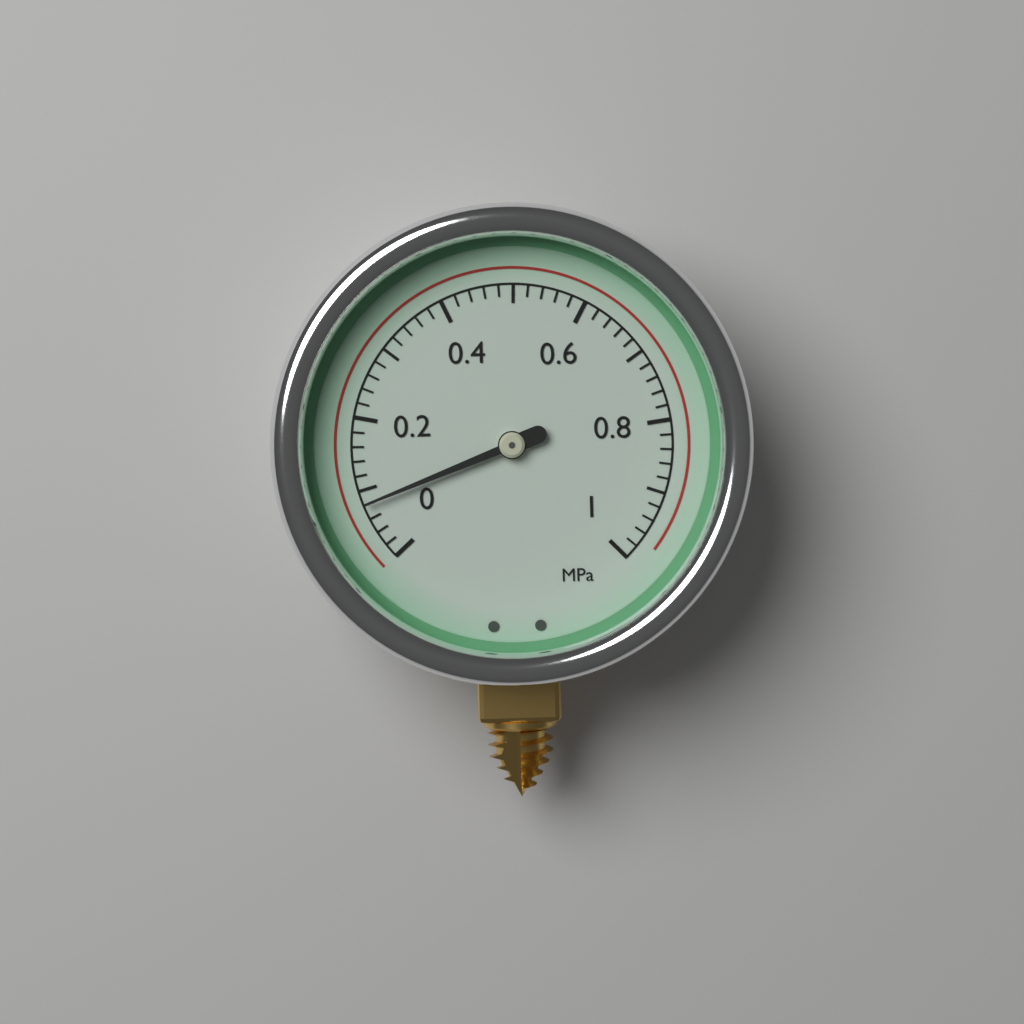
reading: 0.08 MPa
